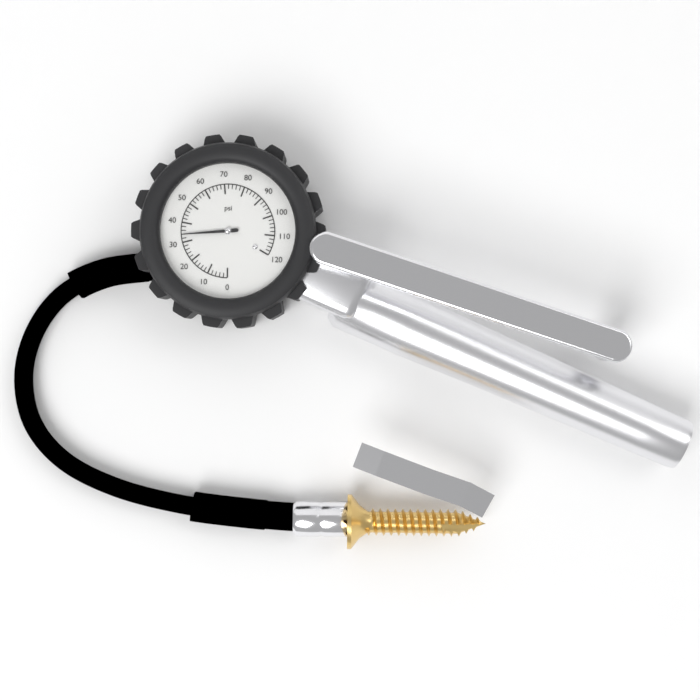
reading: 34 psi
